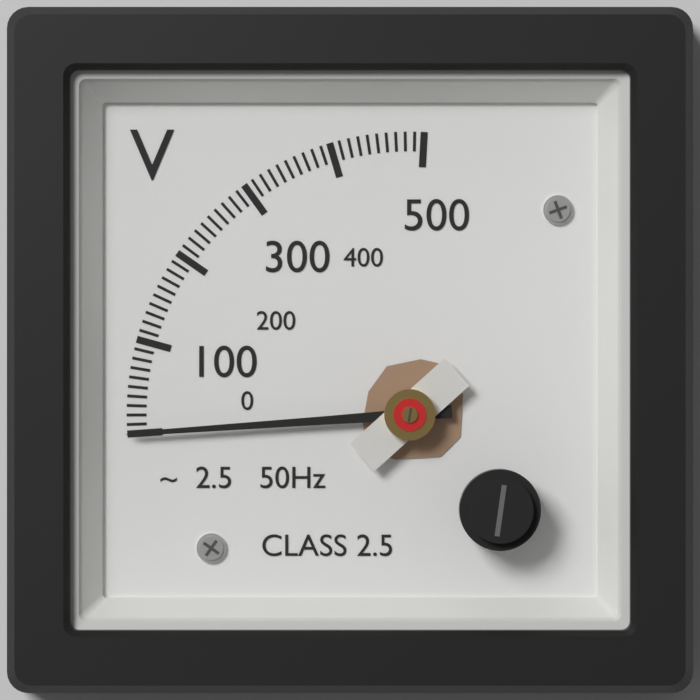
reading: 0 V
